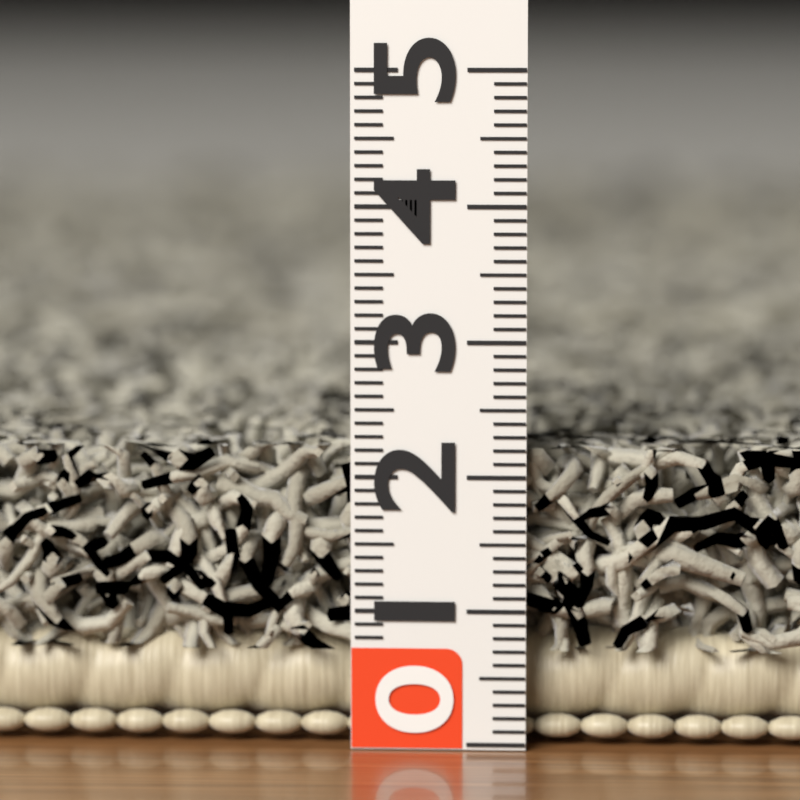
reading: 2.2 (no unit)
